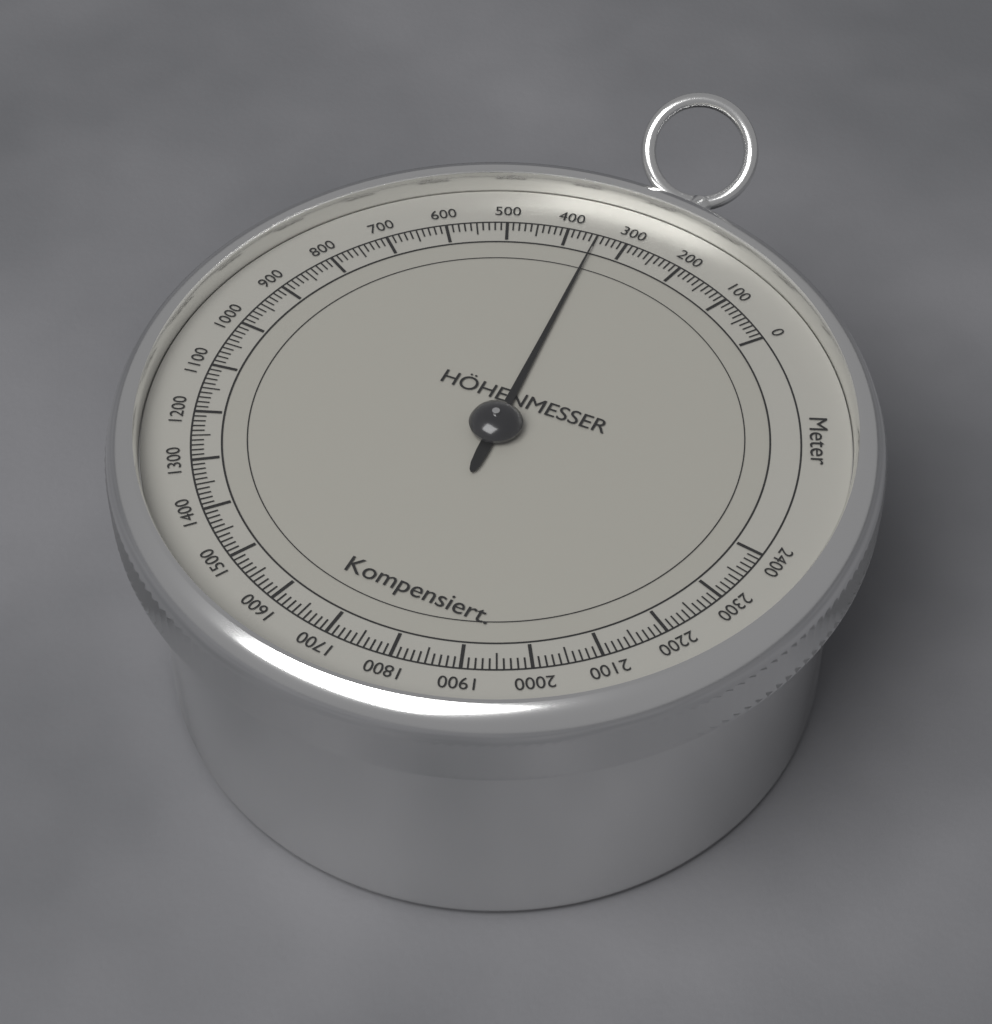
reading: 350 m
